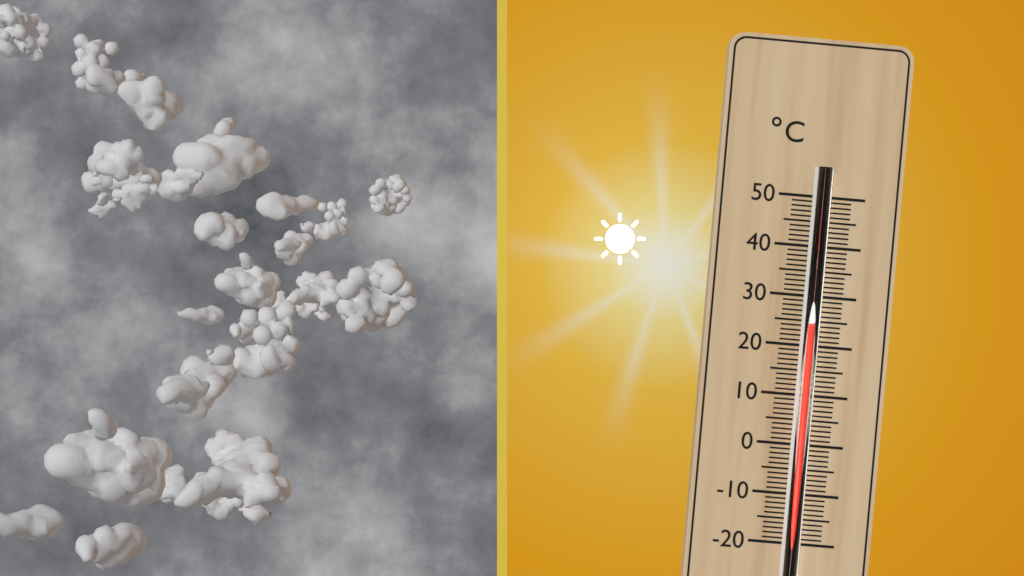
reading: 24 °C
